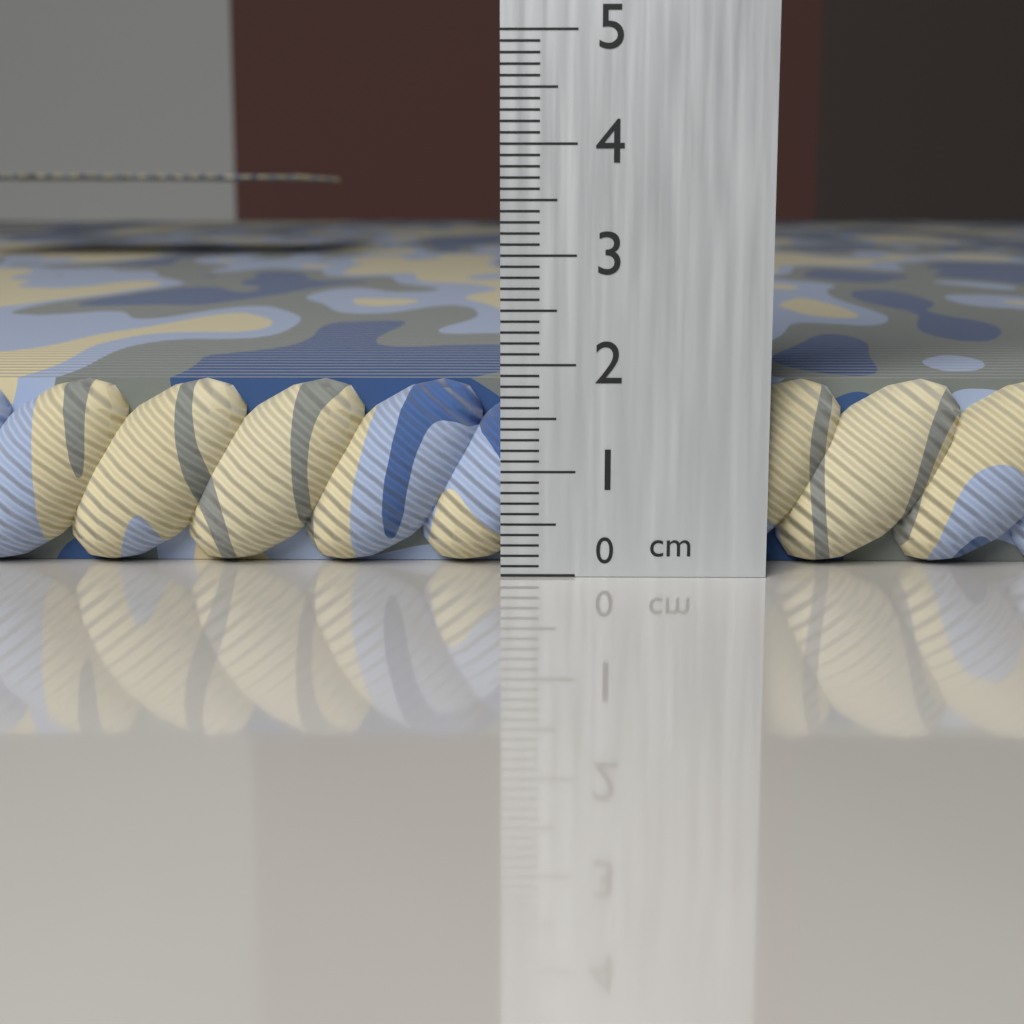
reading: 1.8 cm
